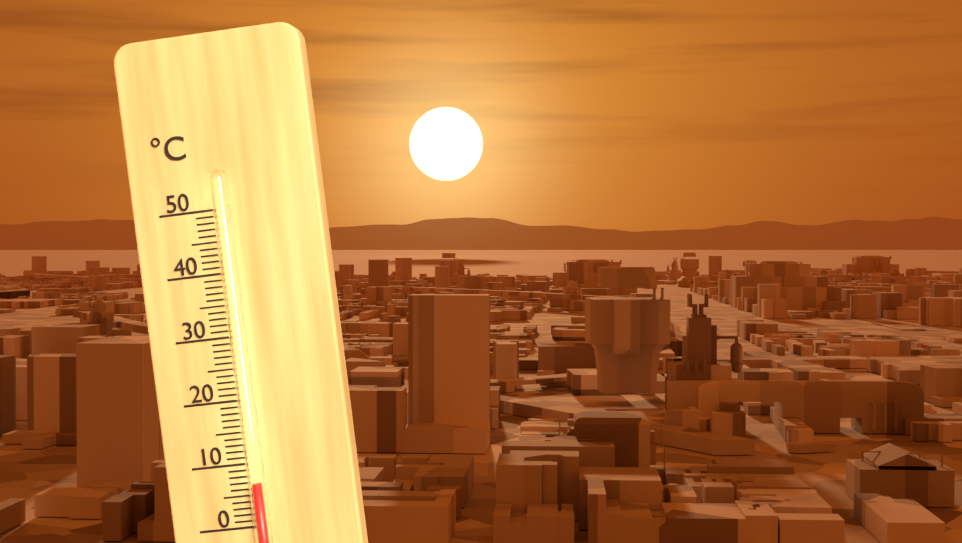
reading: 7 °C
